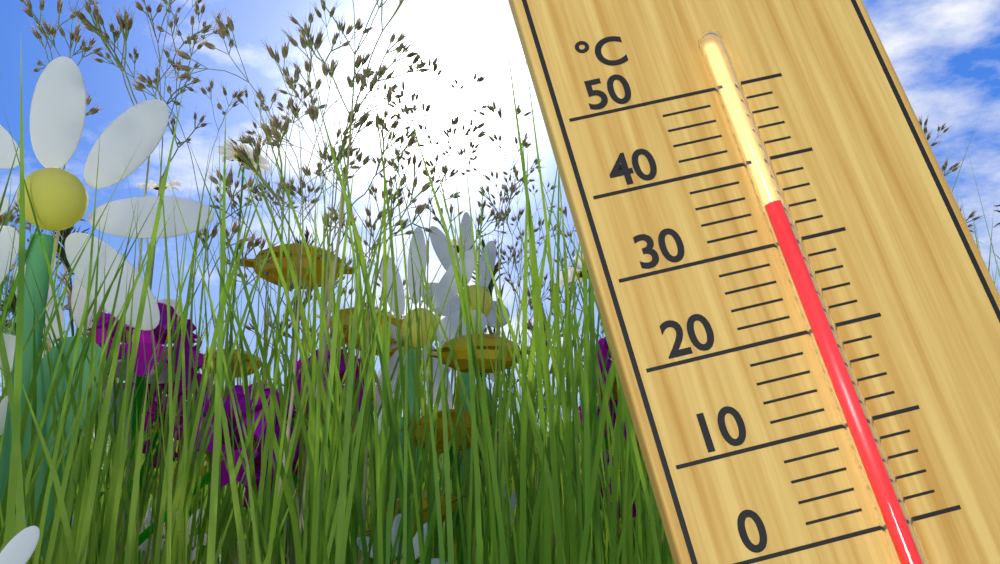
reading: 34 °C
